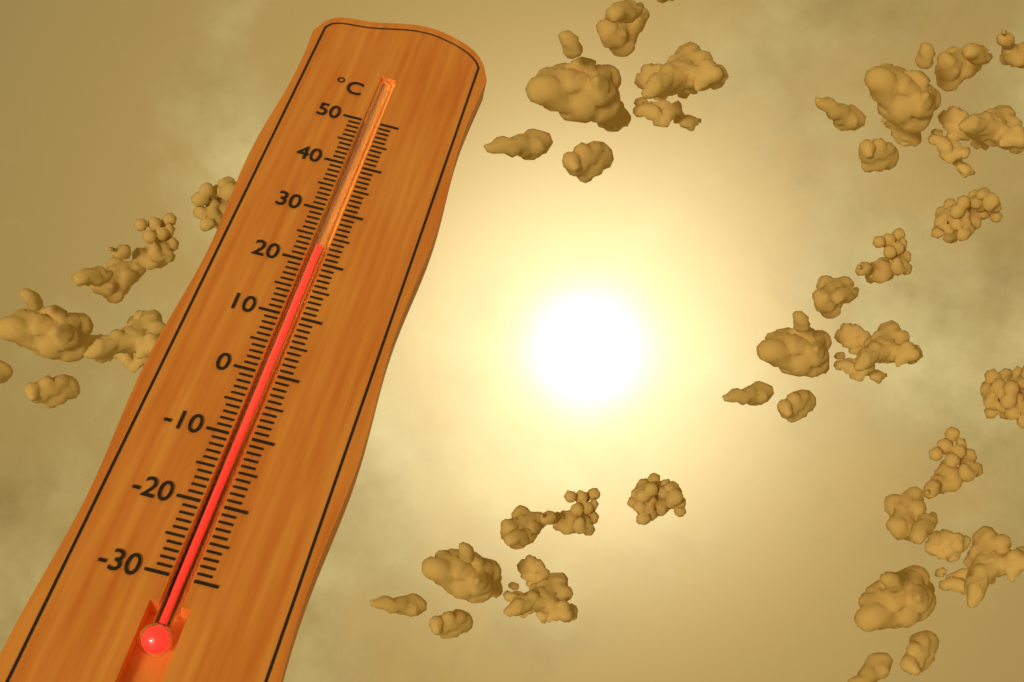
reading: 23 °C
